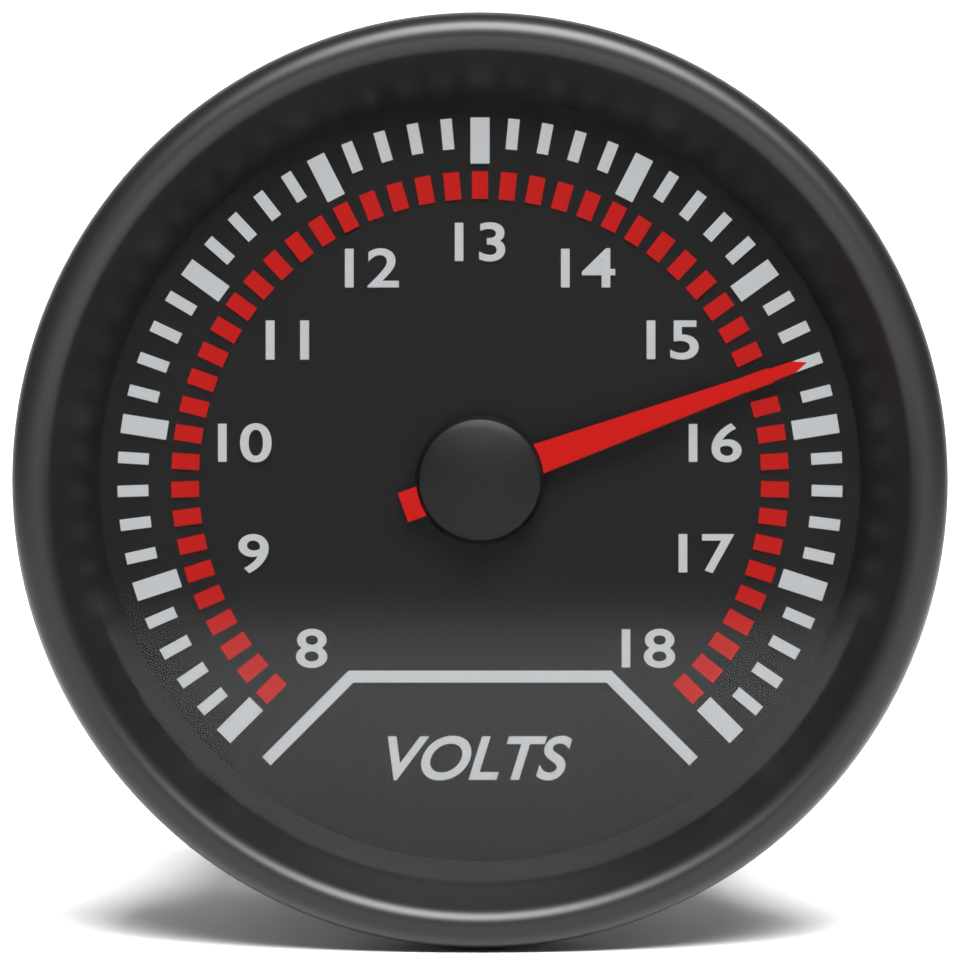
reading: 15.6 V
